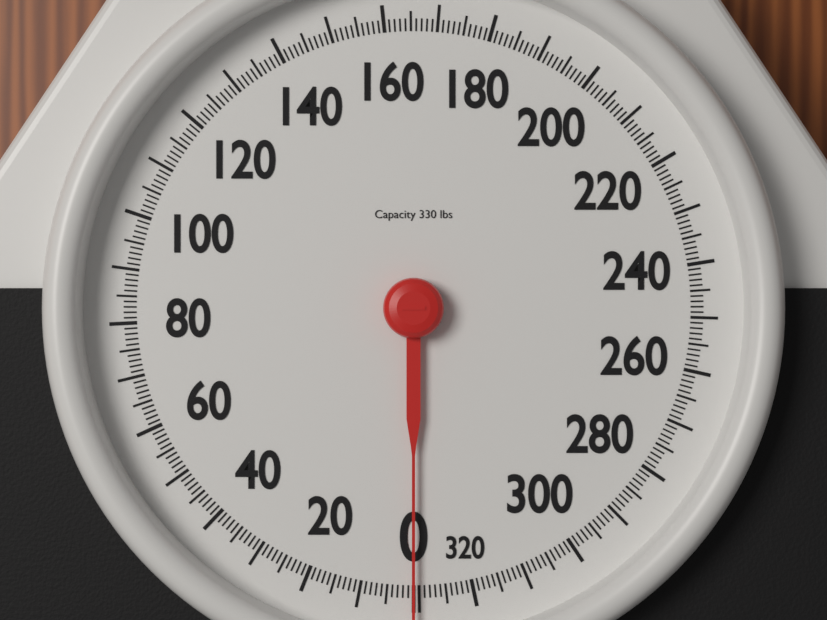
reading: 0 lbs
